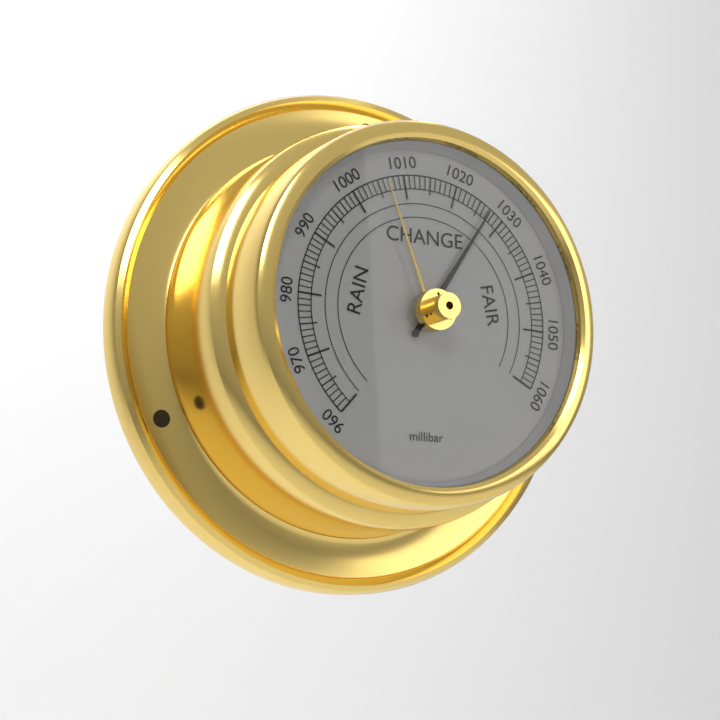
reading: 1027 millibar
